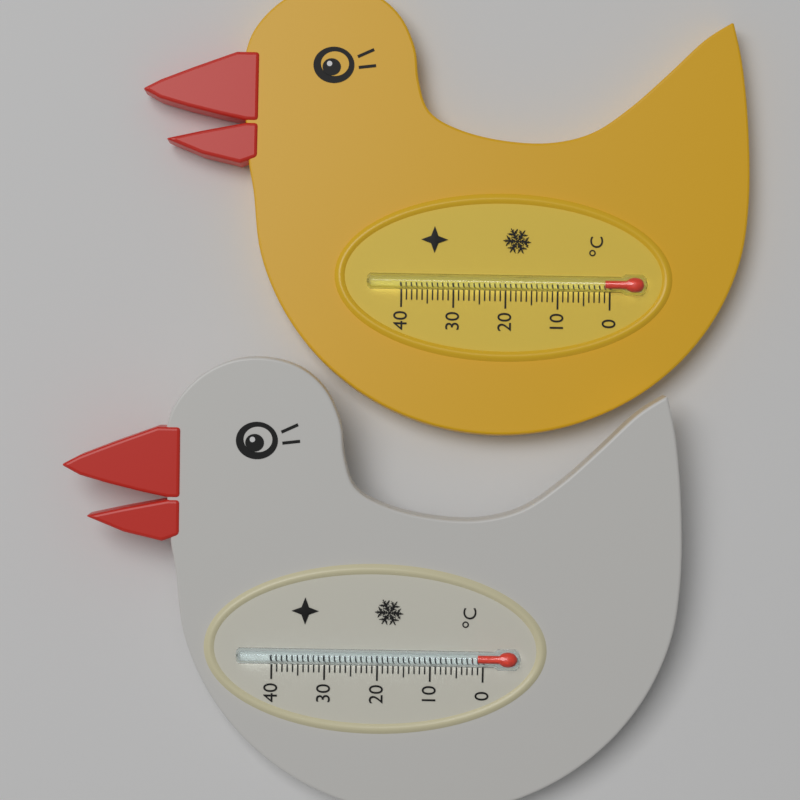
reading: 1 °C
